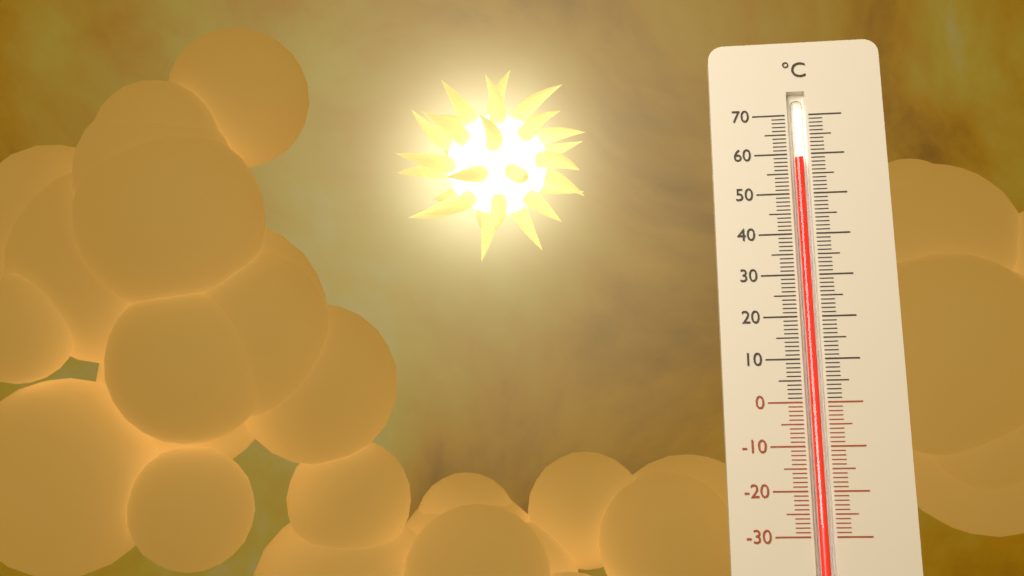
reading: 59 °C
